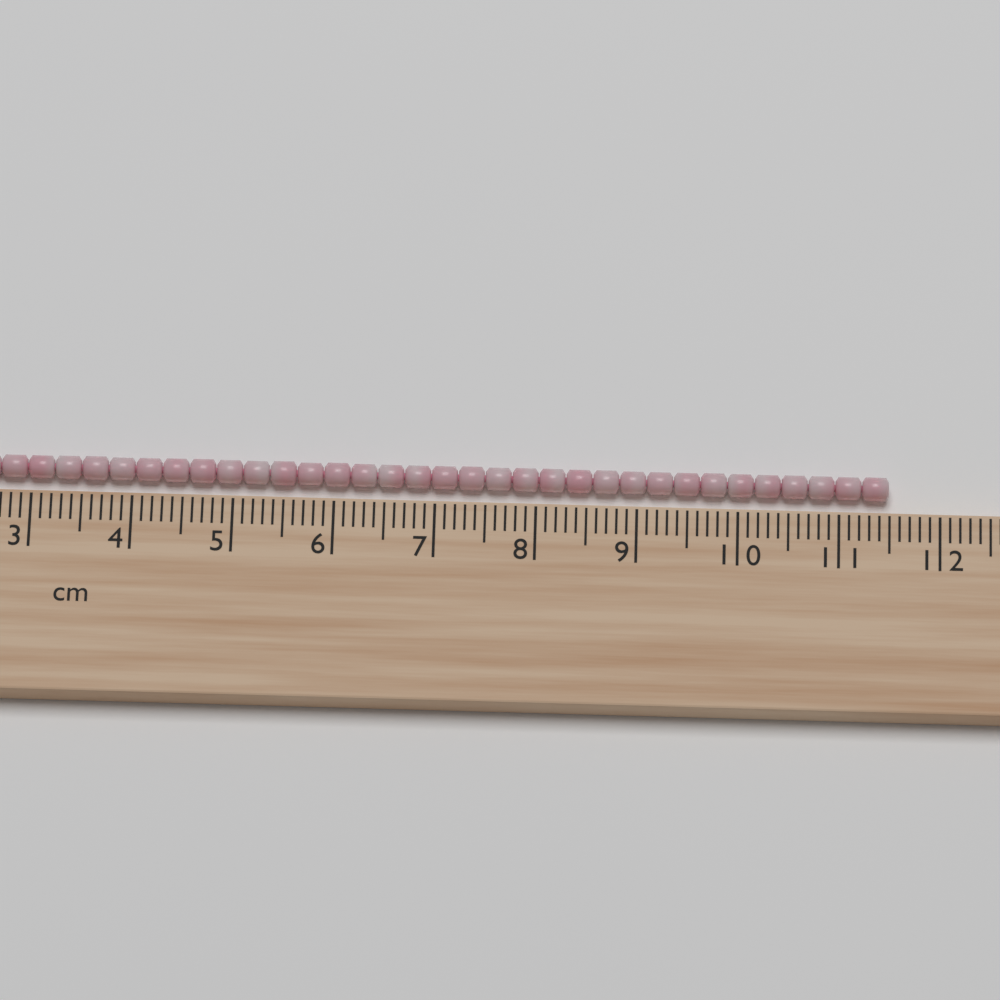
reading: 11.5 cm
